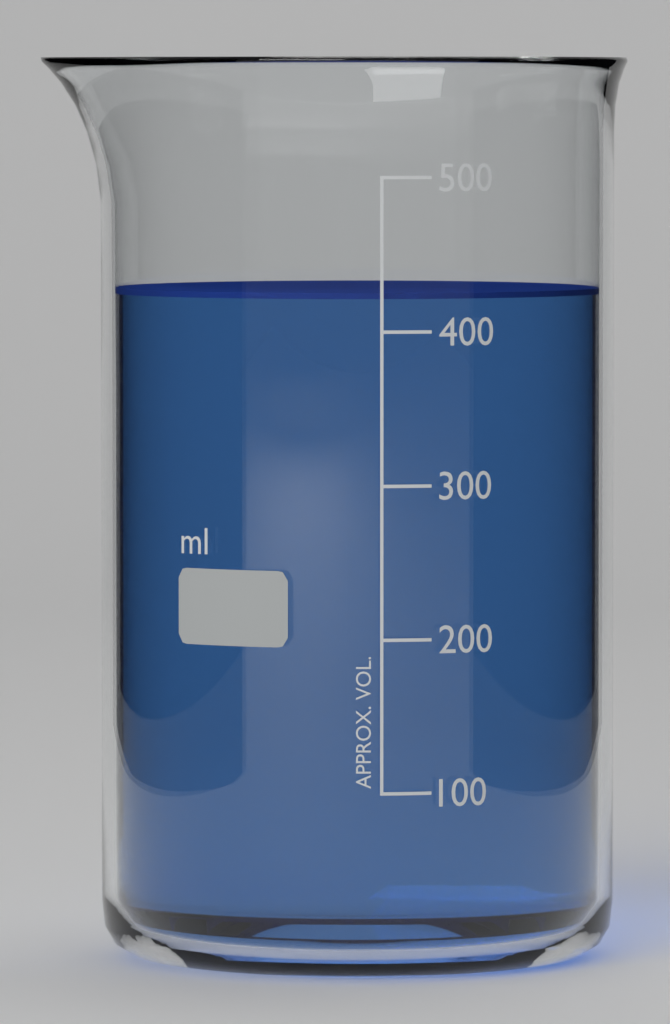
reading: 425 ml
